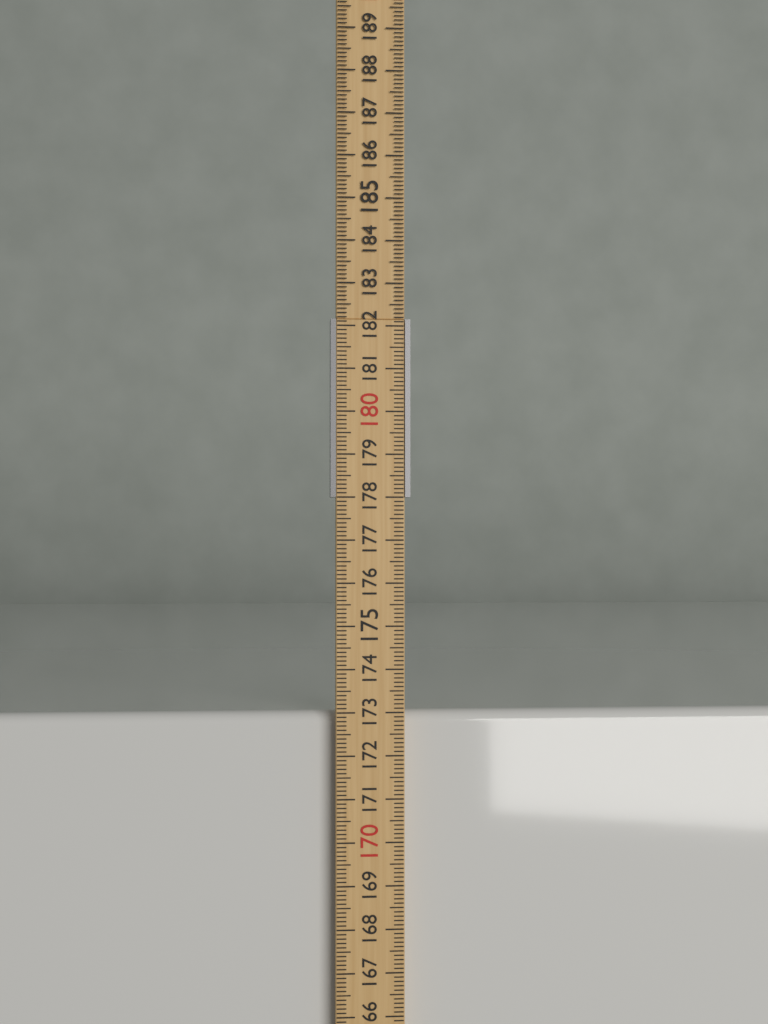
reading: 173.0 cm
